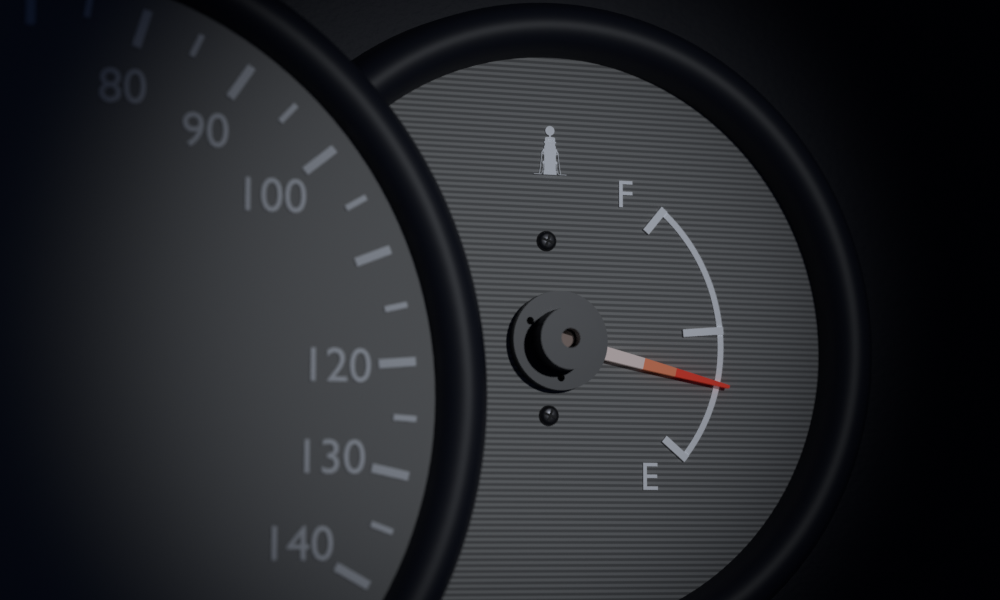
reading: 0.3 (no unit)
